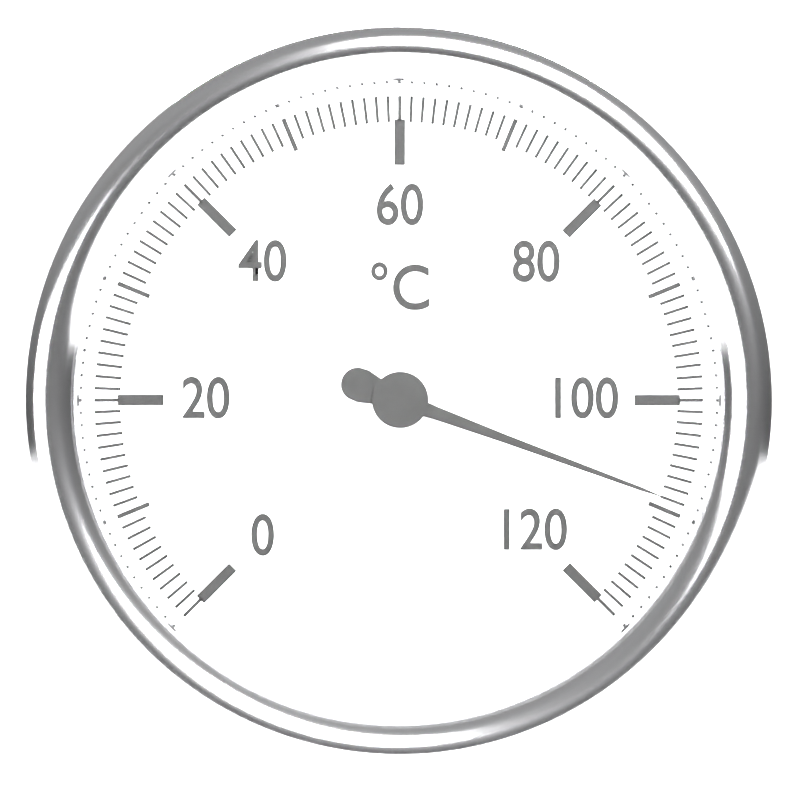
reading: 109 °C
